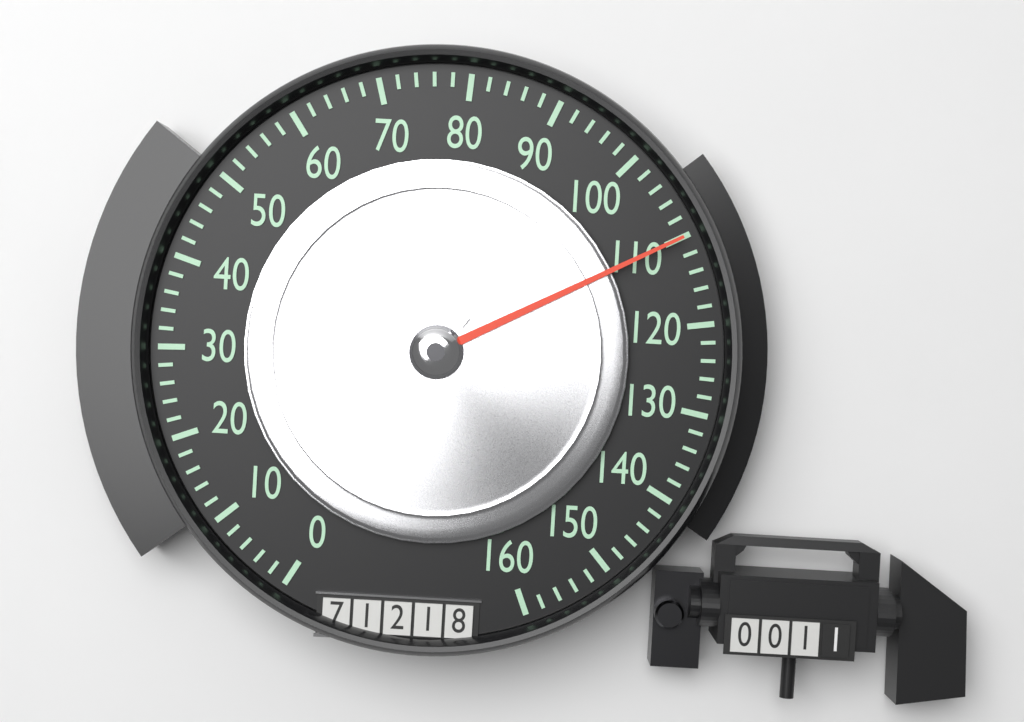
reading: 110 (no unit)
